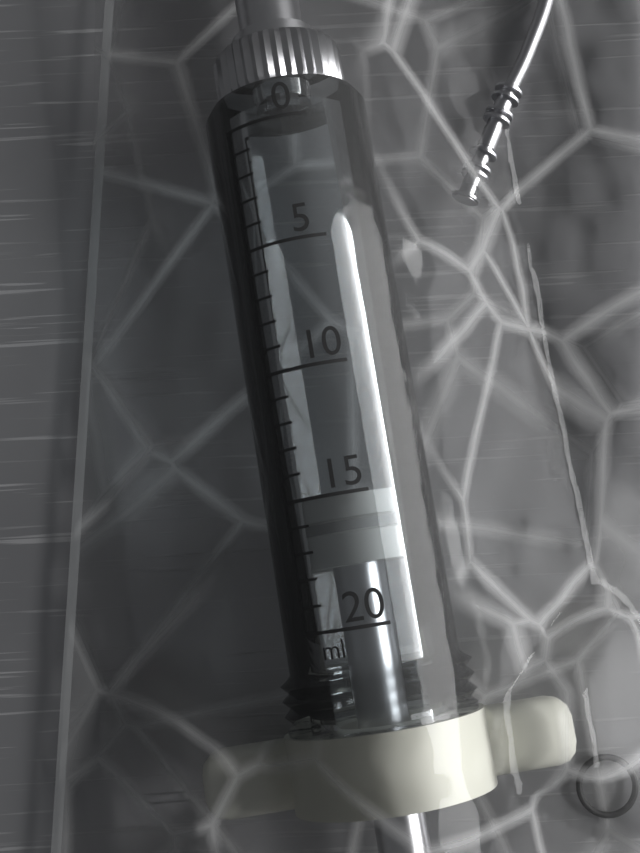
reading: 15 ml
